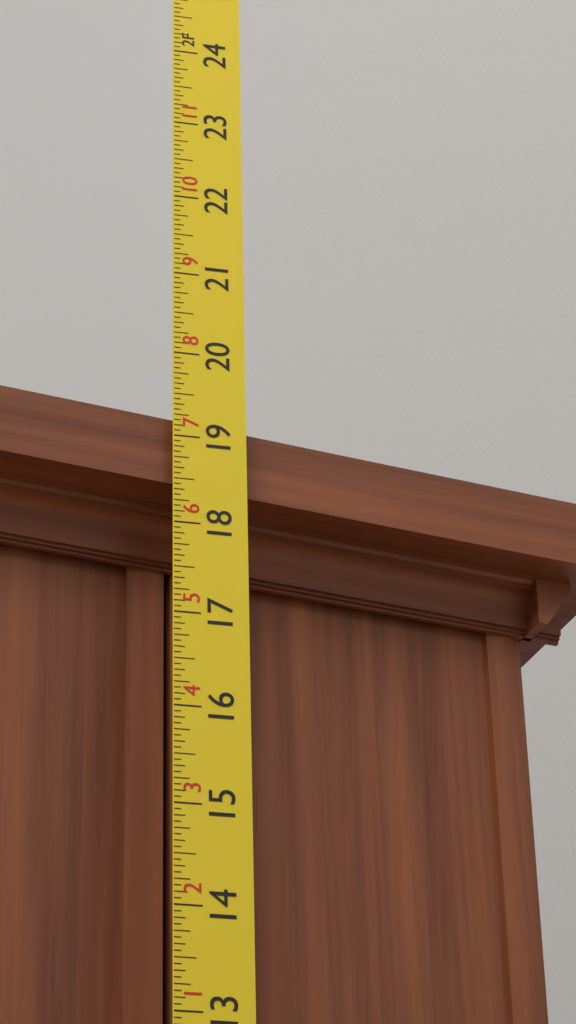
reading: 19.2500 in
